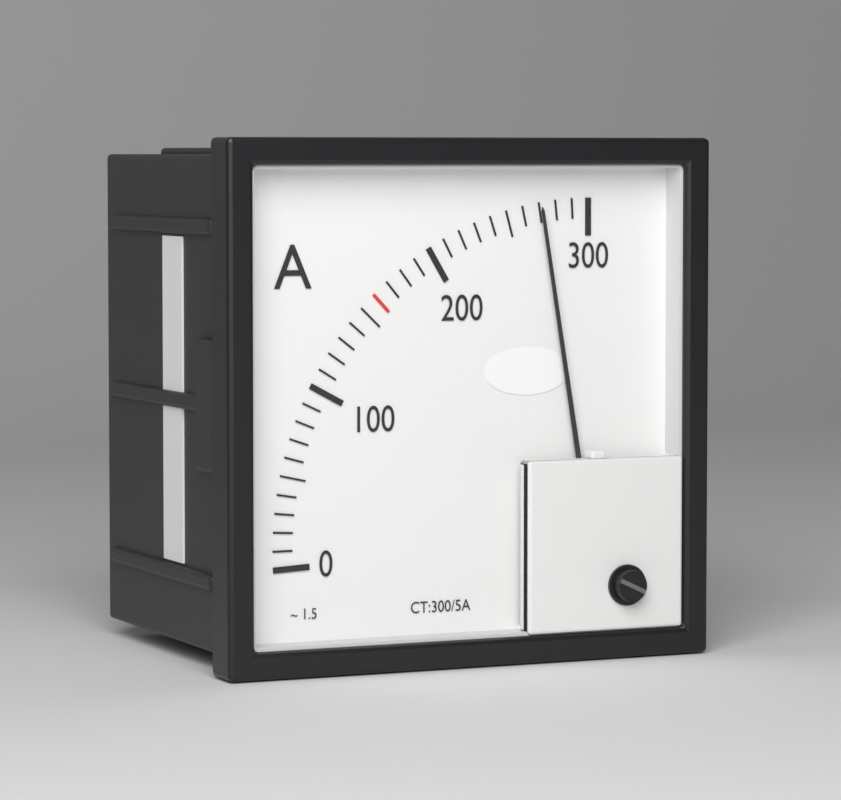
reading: 270 A
